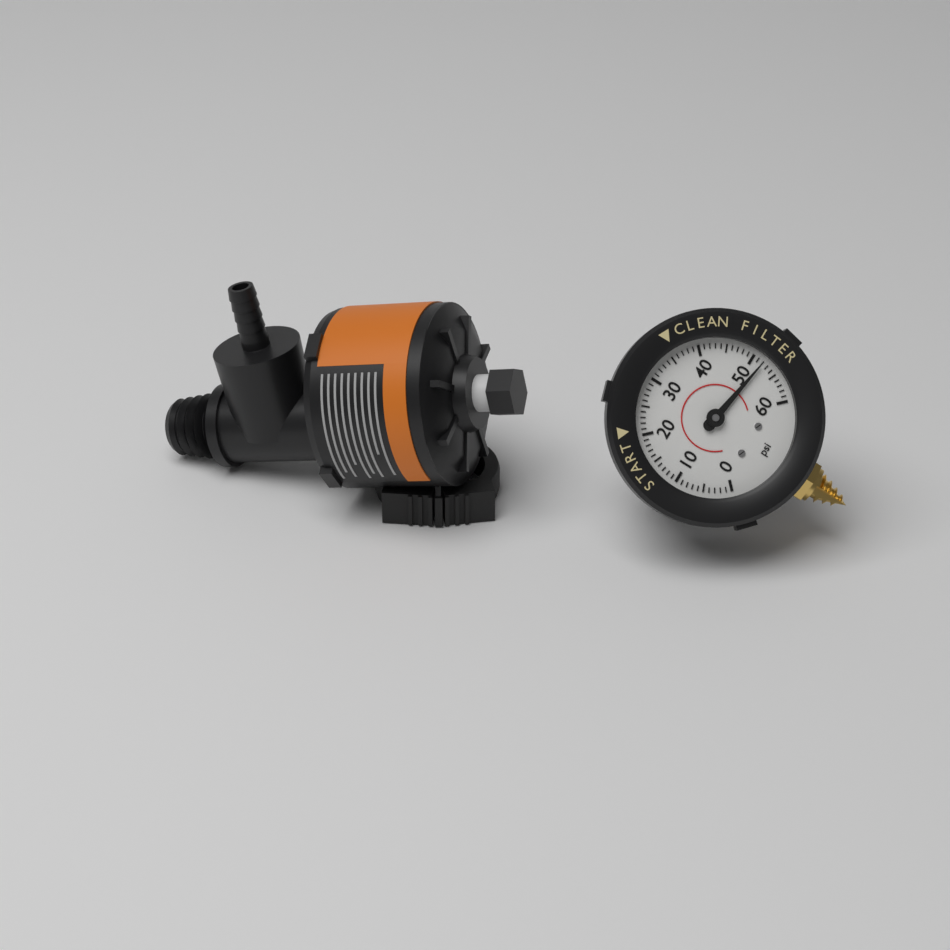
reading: 52 psi
